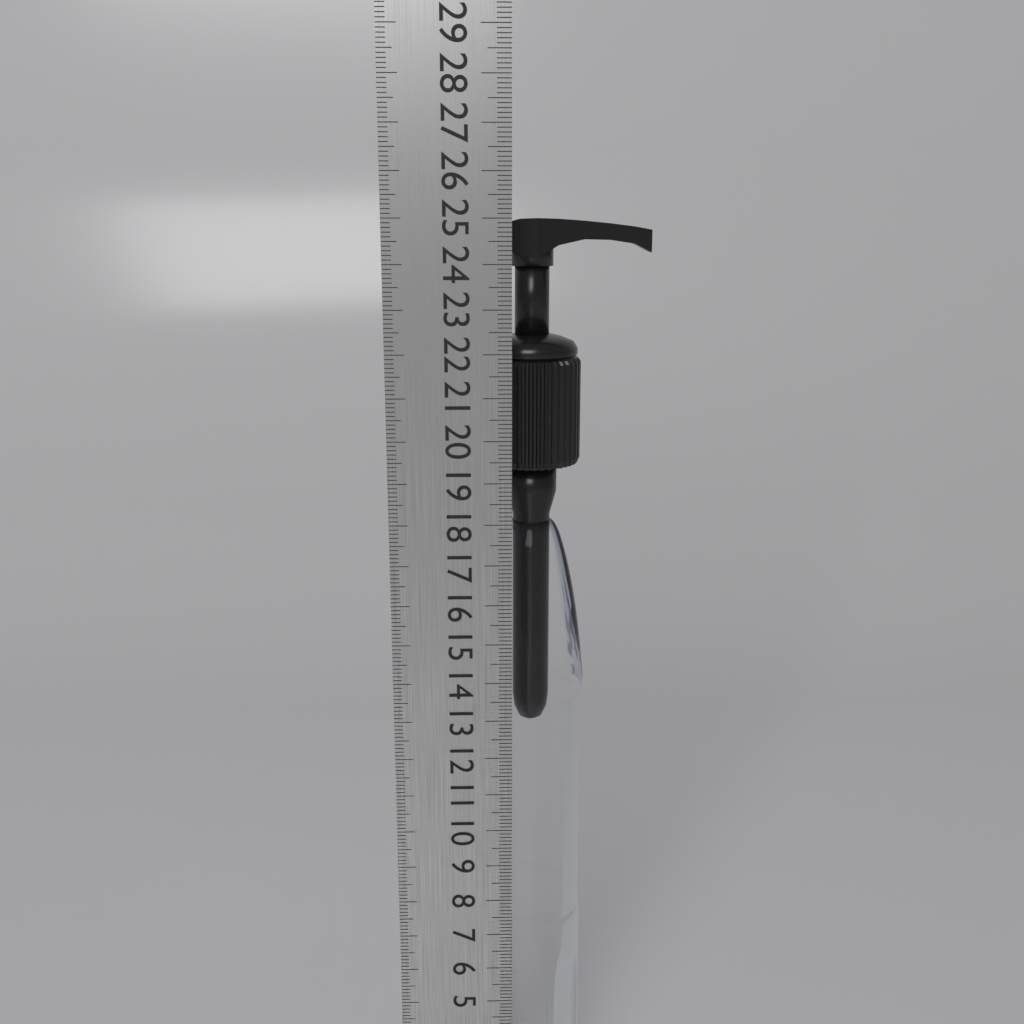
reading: 25.0 cm
